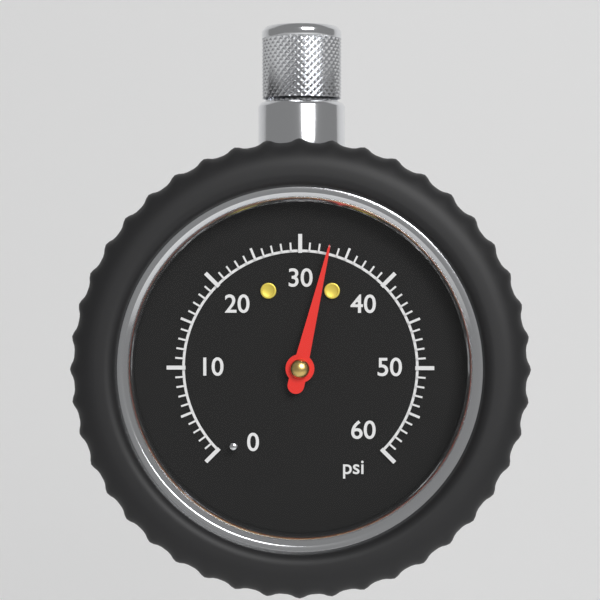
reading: 33 psi
